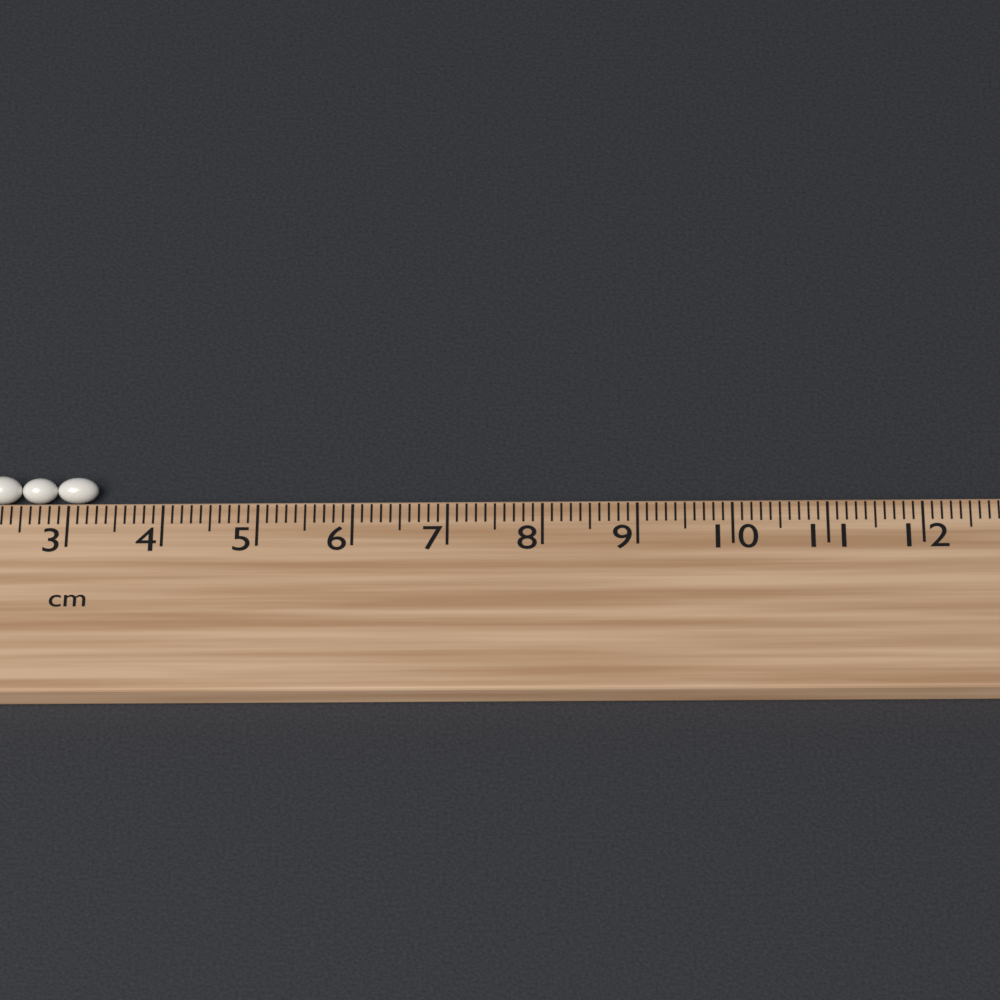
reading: 3.3 cm
